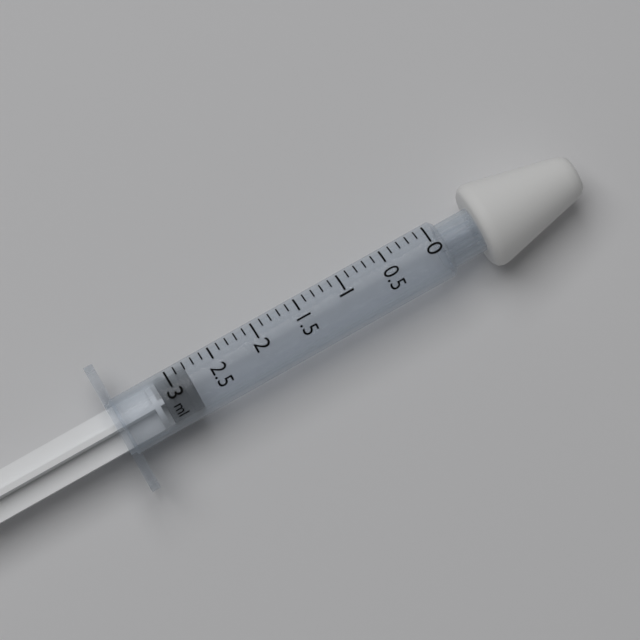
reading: 2.8 ml
